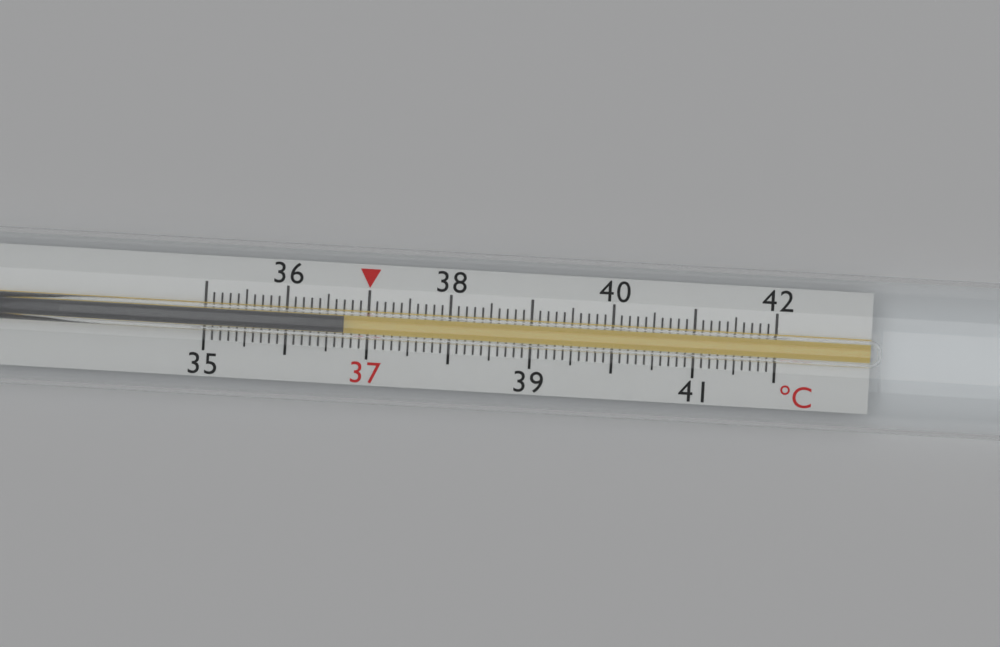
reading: 36.7 °C
